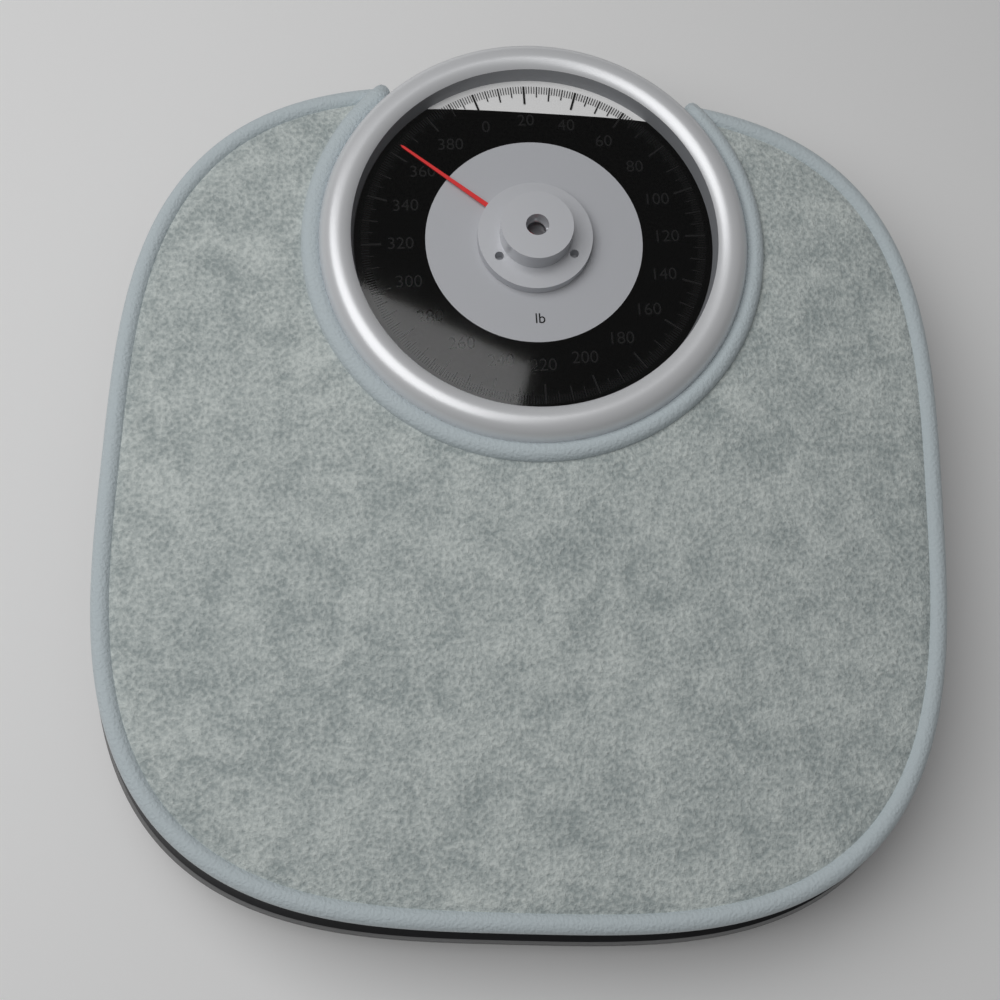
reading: 364 lb
